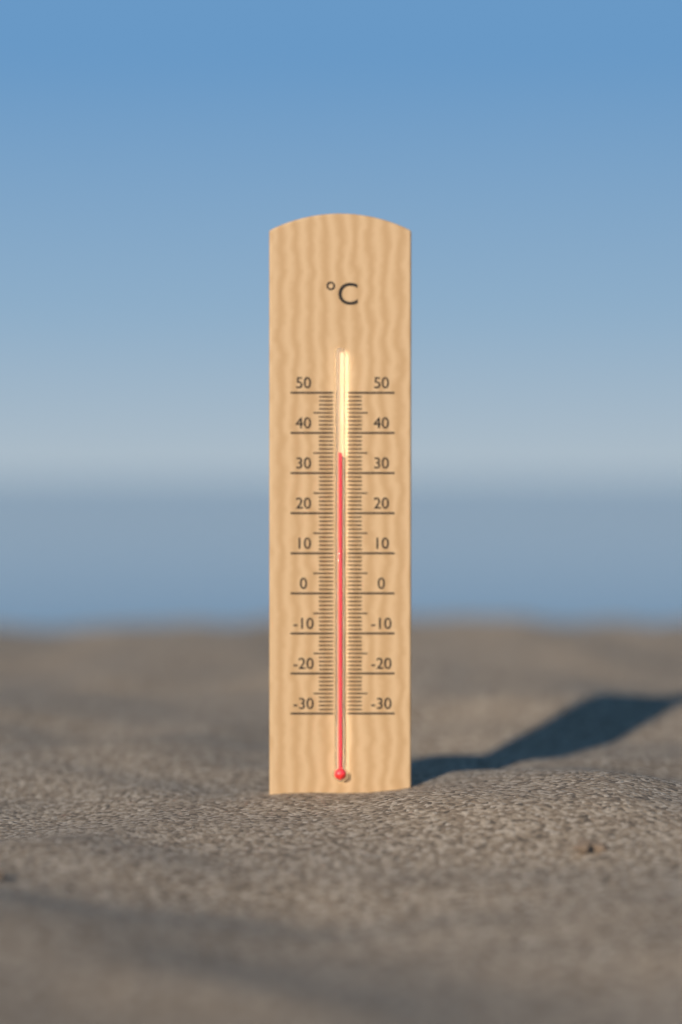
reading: 35 °C
